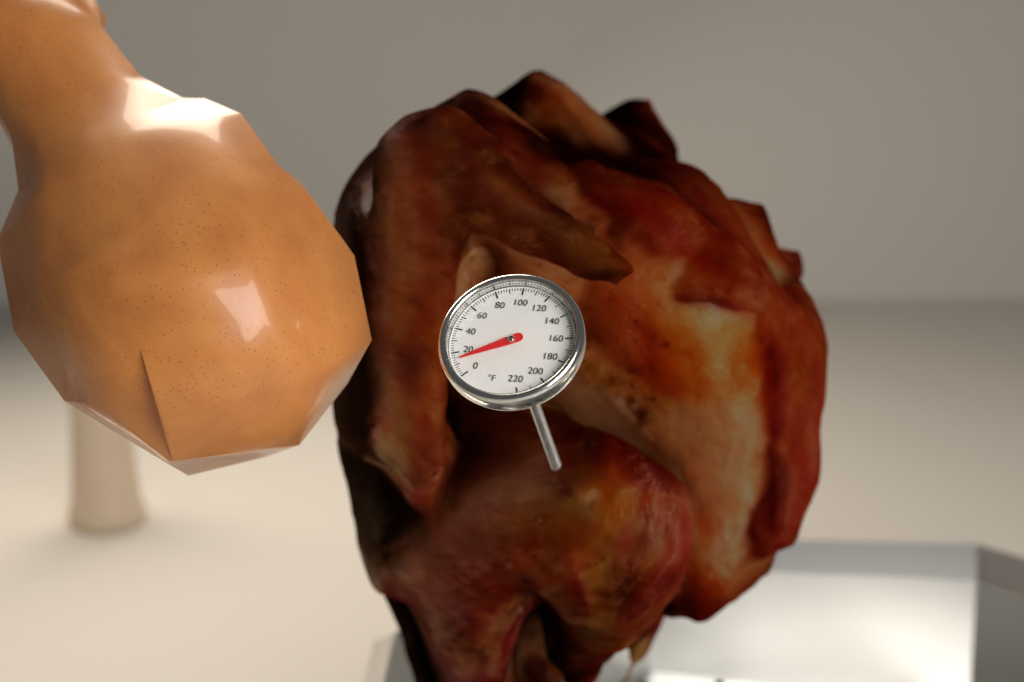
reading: 14 °F
